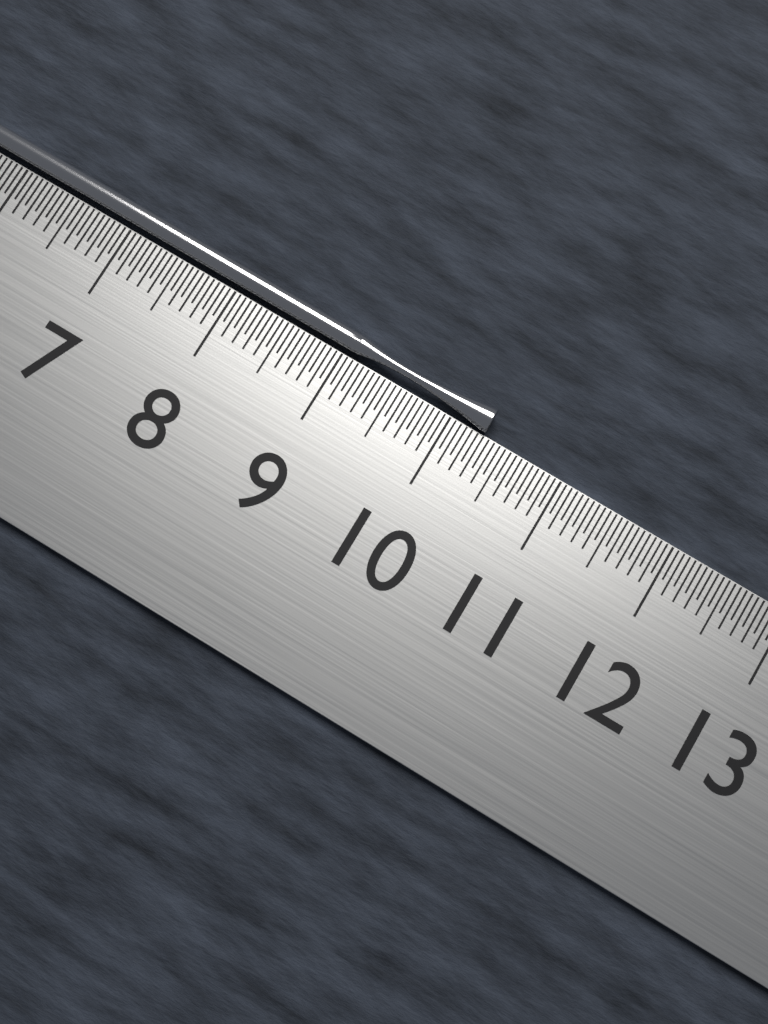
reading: 10.30 cm
